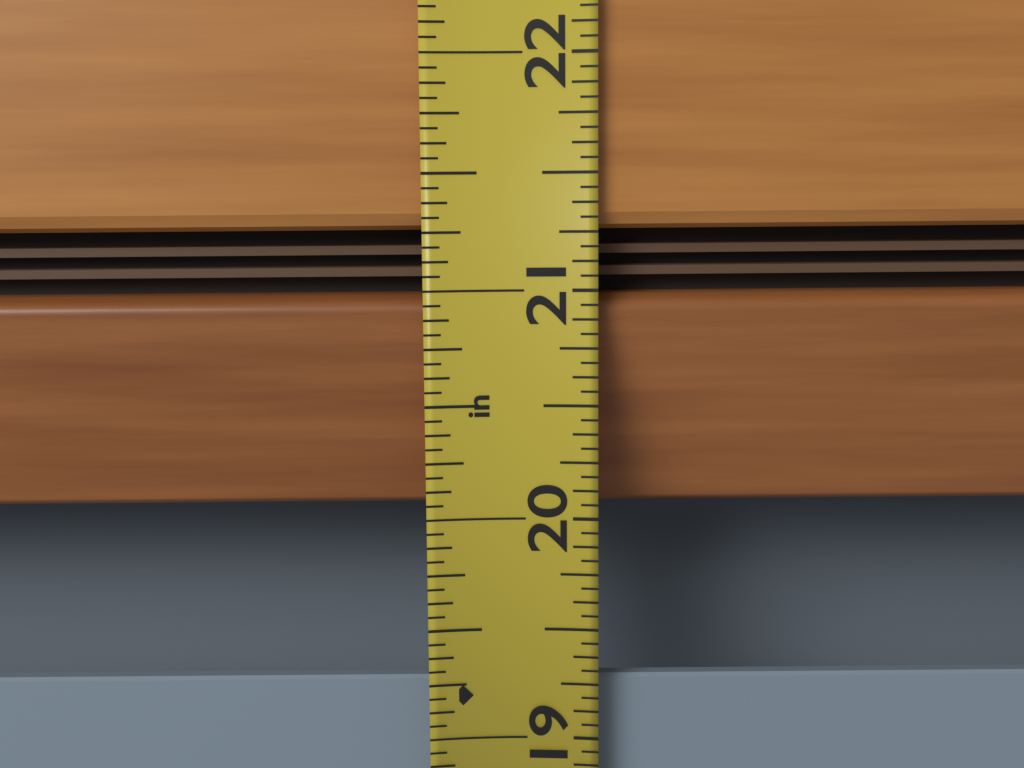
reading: 19.2500 in
